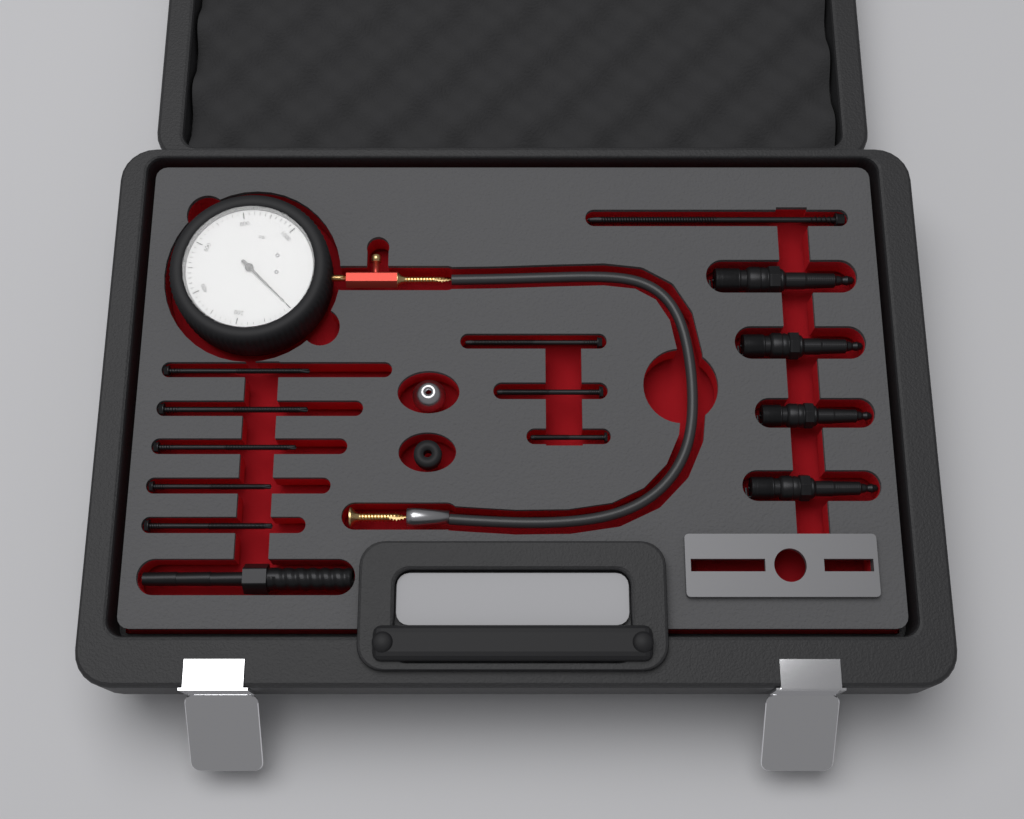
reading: 0 psi
